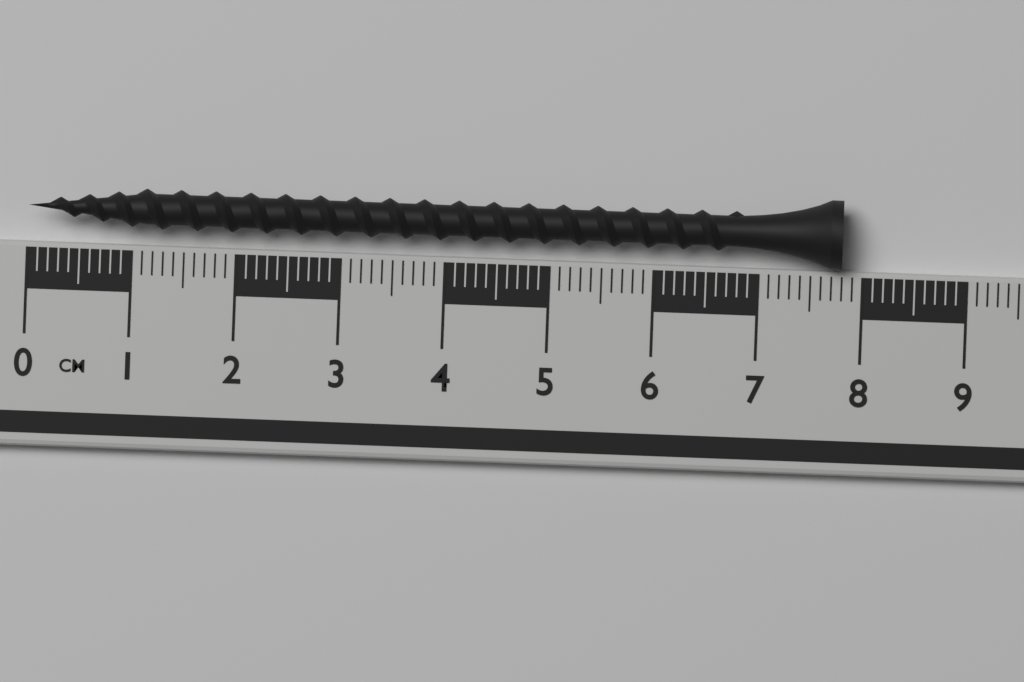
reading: 7.8 cm
